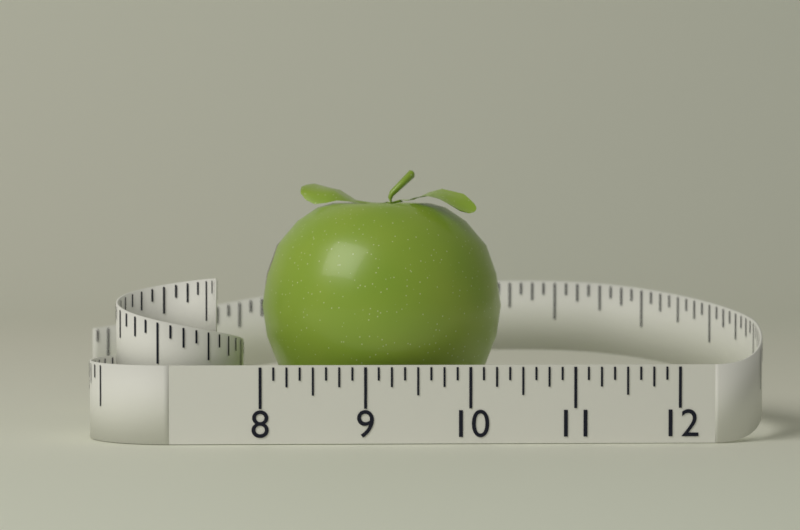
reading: 10.375 (no unit)
